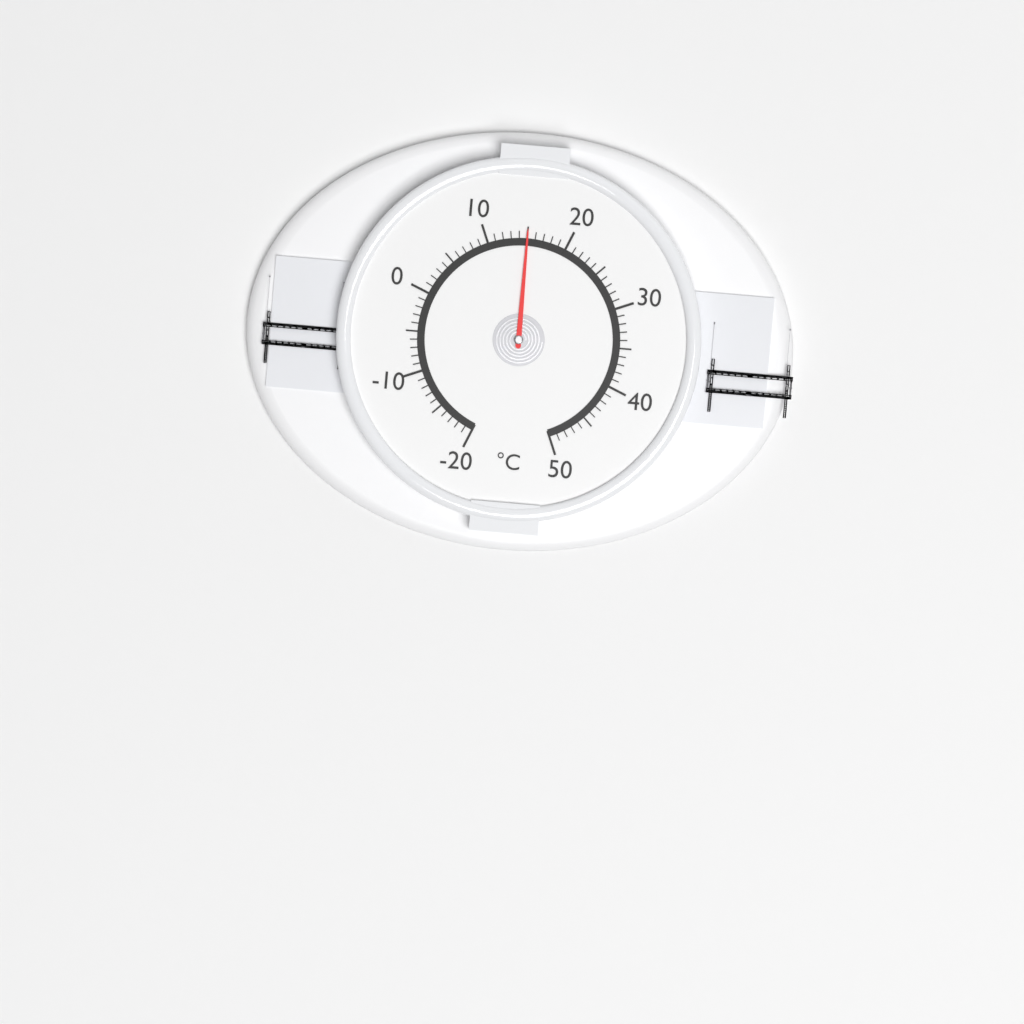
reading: 15 °C
